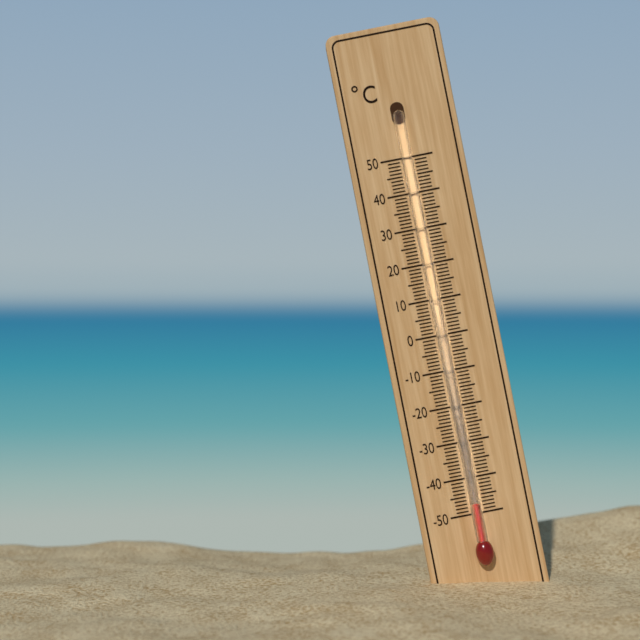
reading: -47 °C
